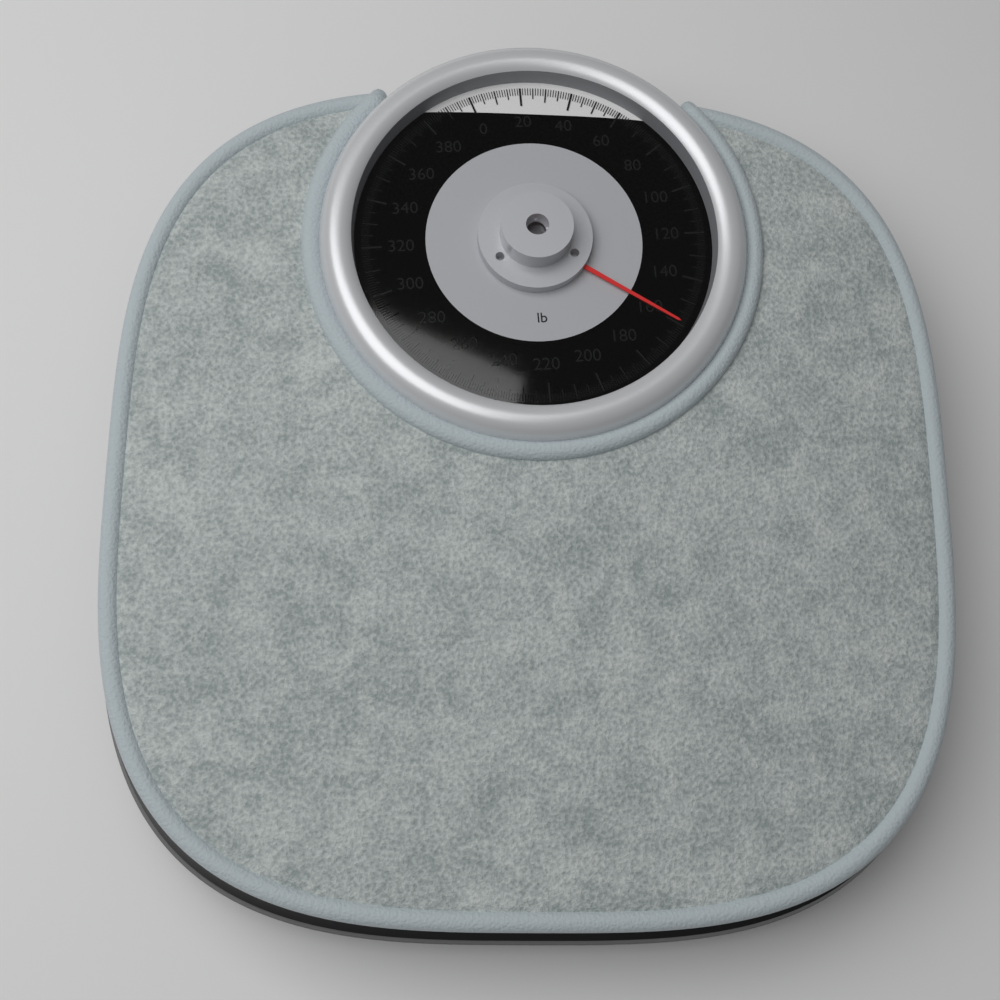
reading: 159 lb
